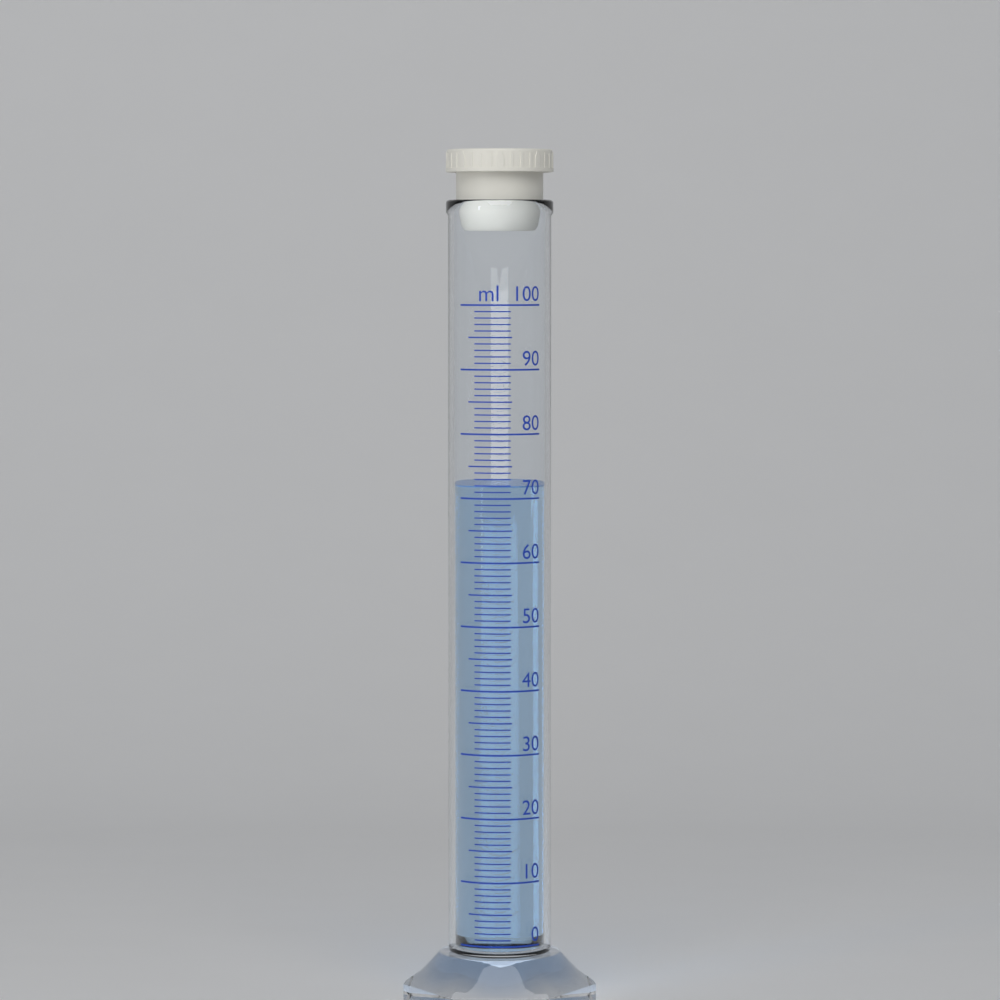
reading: 72 ml
